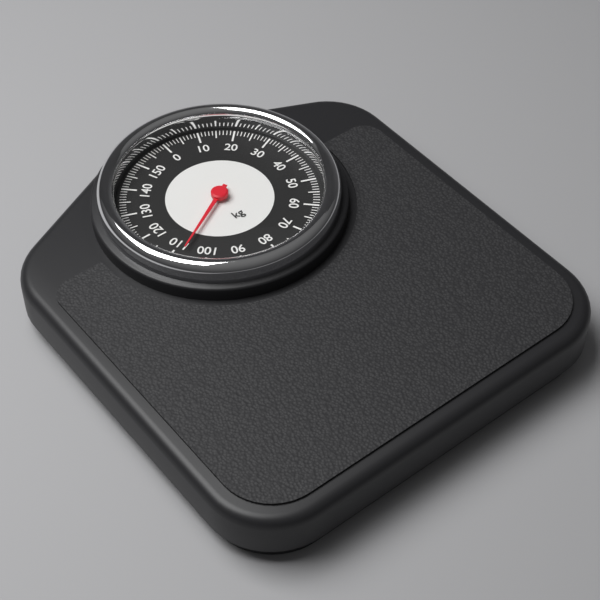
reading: 107 kg
